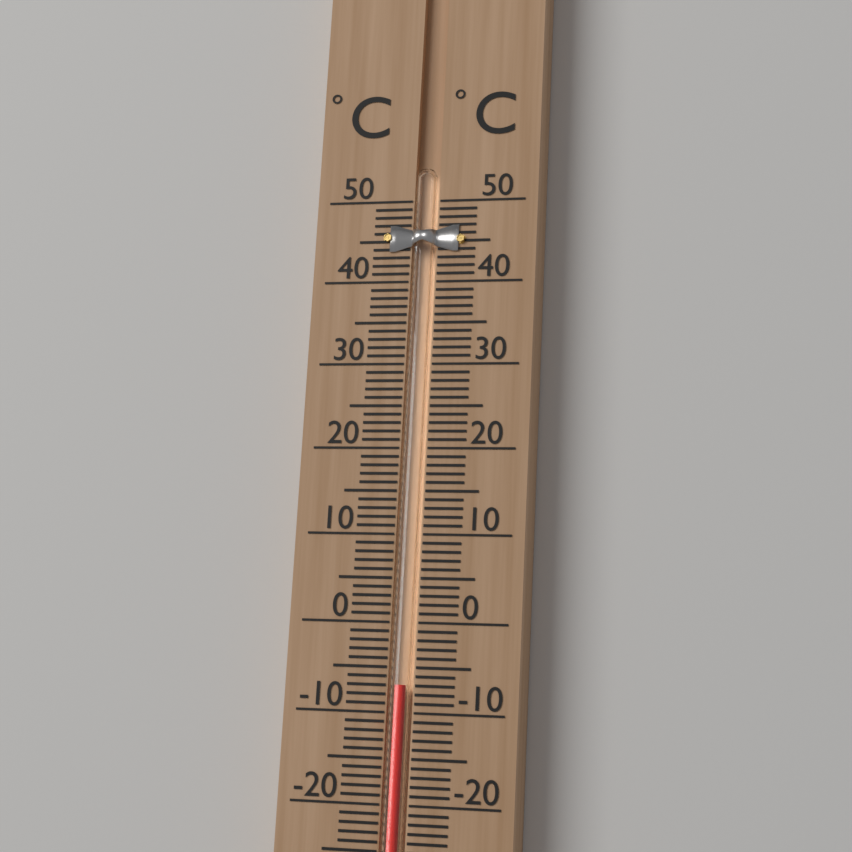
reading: -7 °C
